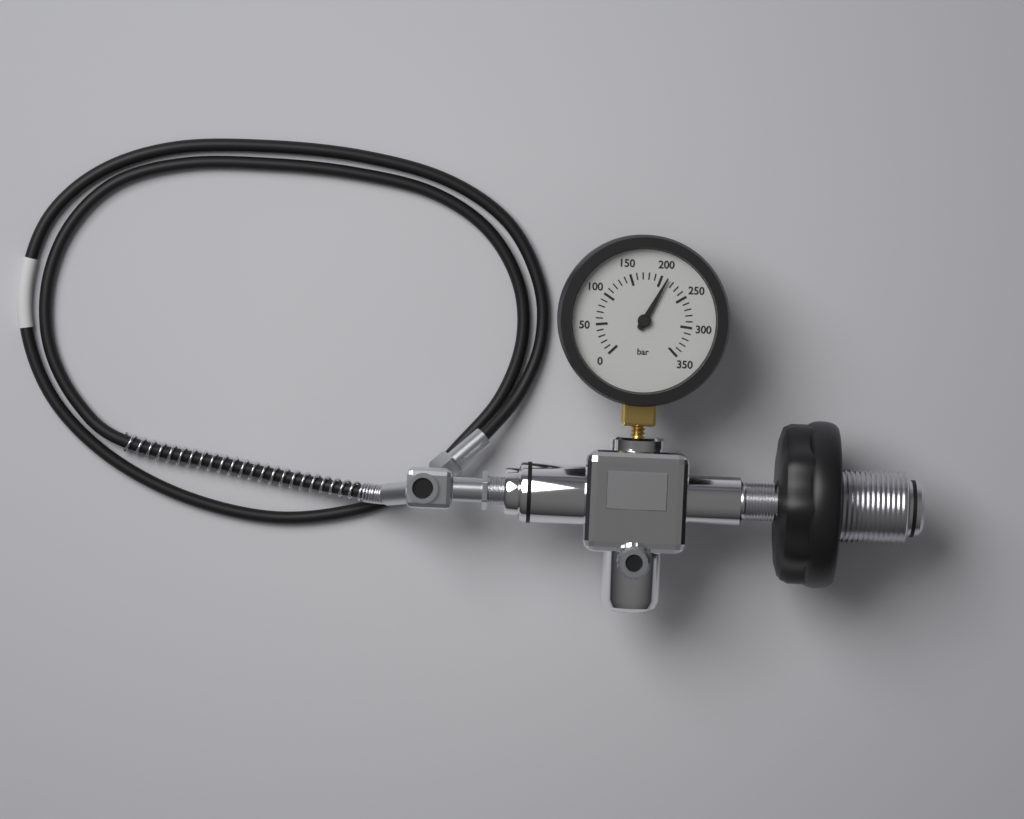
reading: 210 bar
